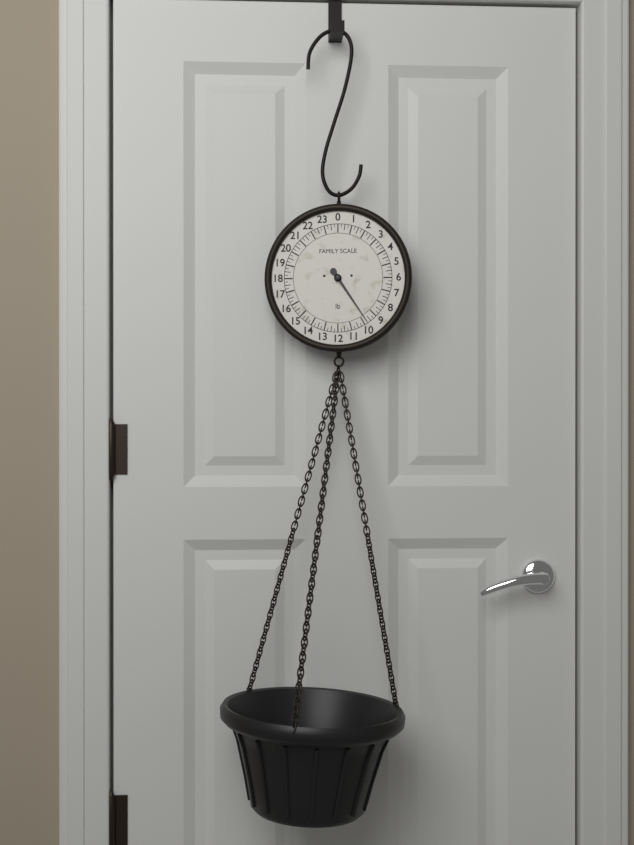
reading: 9.75 lb
